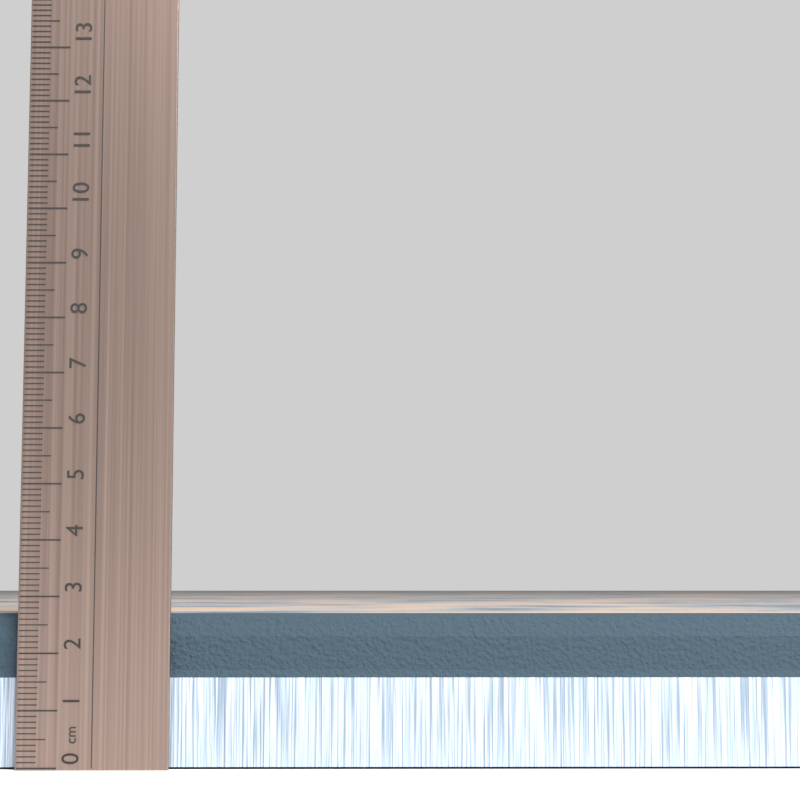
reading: 2.7 cm
